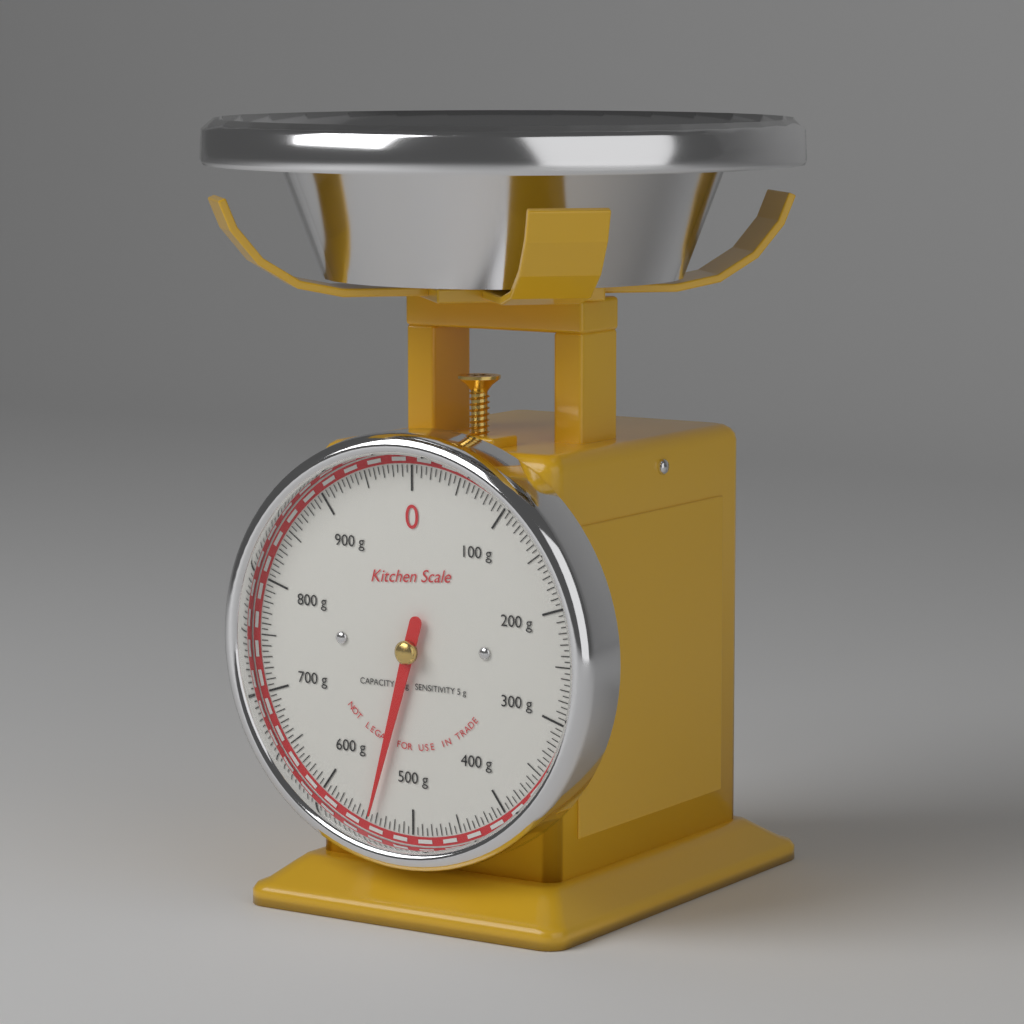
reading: 545 g
